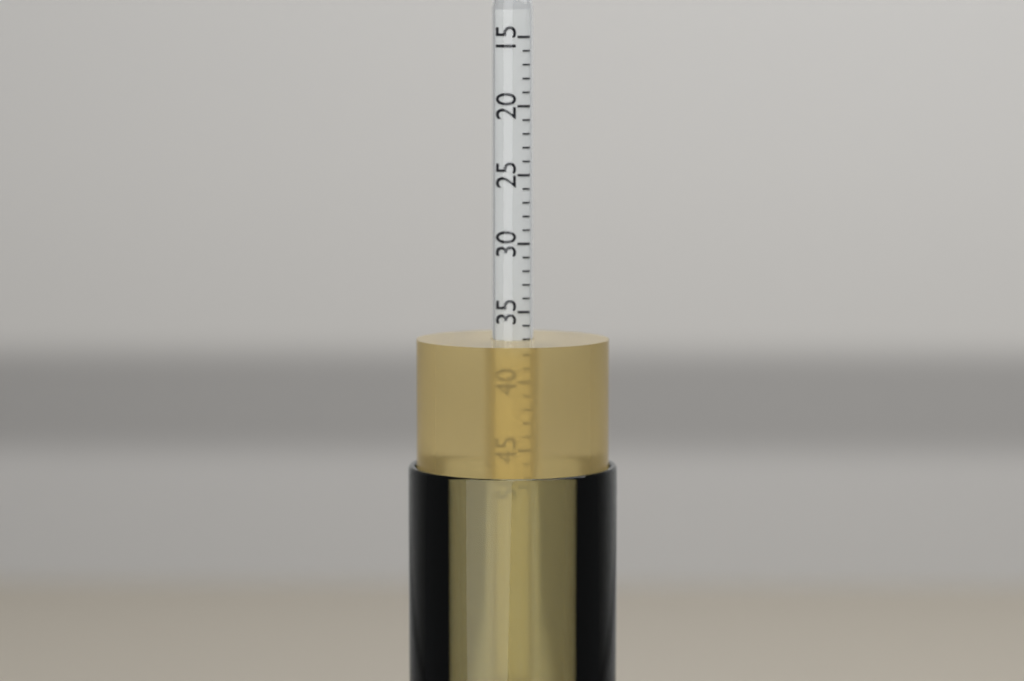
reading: 37 (no unit)
